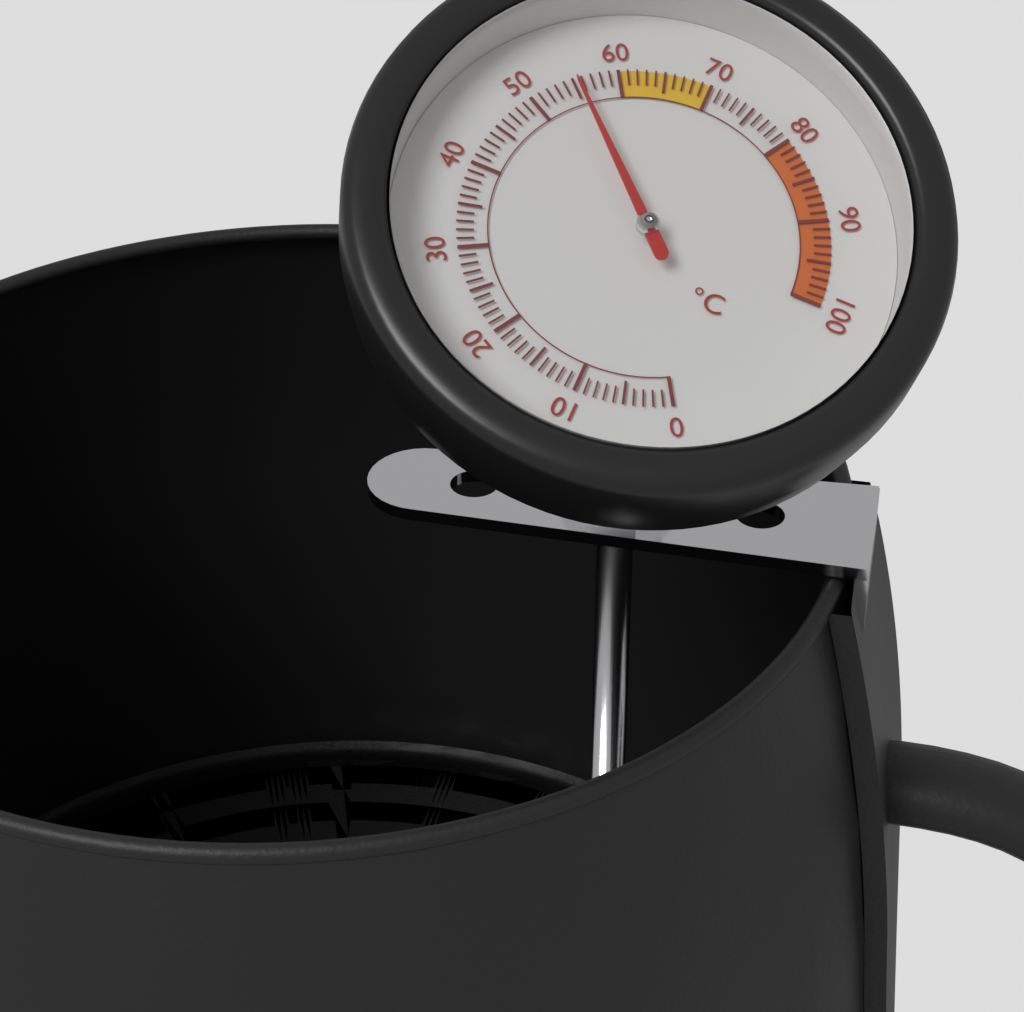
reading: 55 °C
